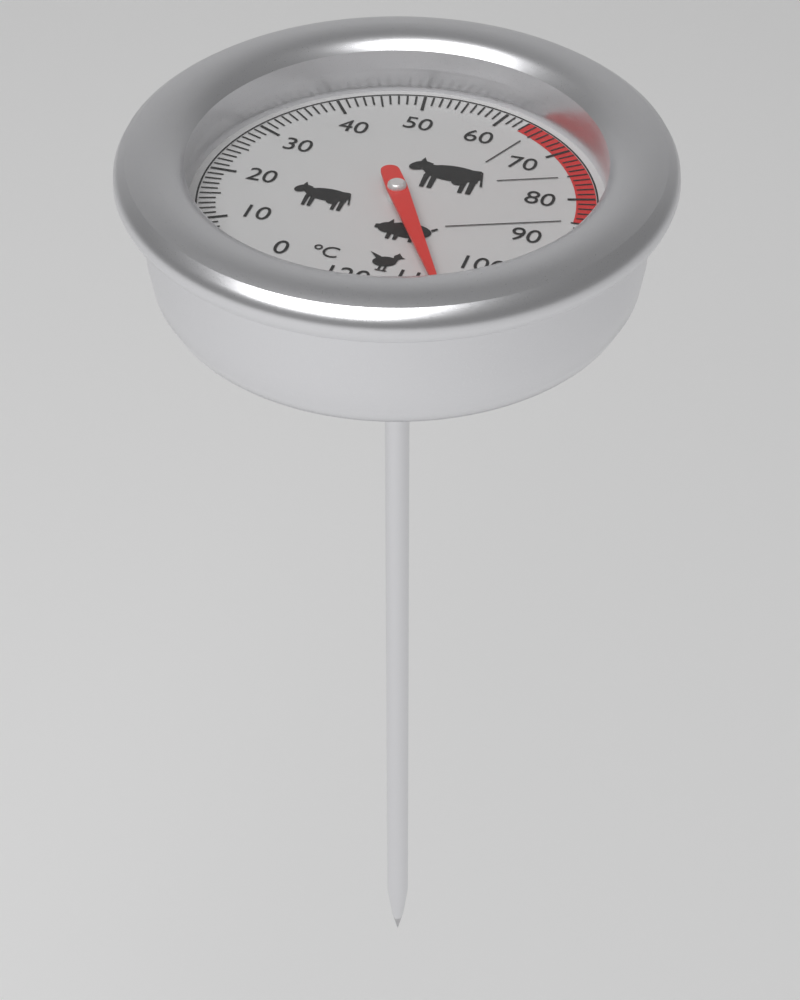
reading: 108 °C
